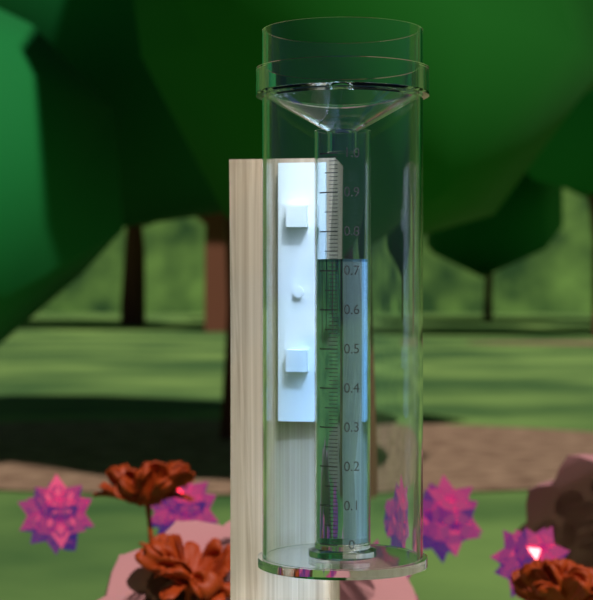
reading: 0.73 (no unit)
